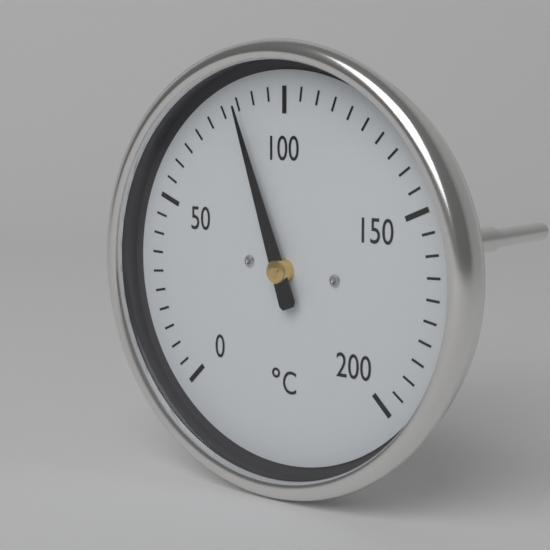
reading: 85 °C
